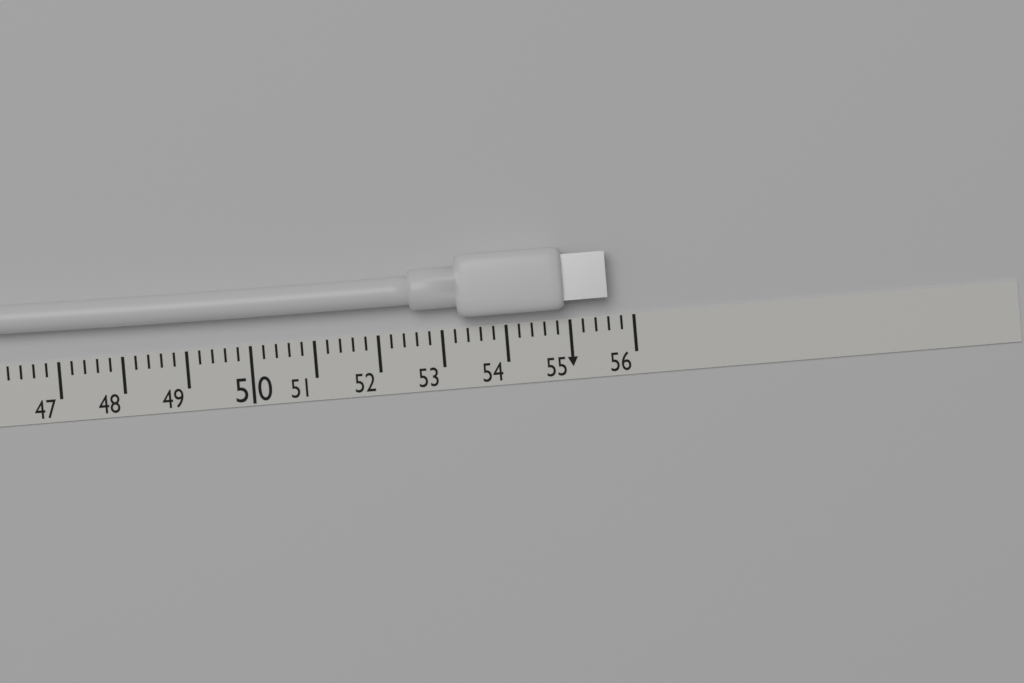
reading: 55.6 cm
